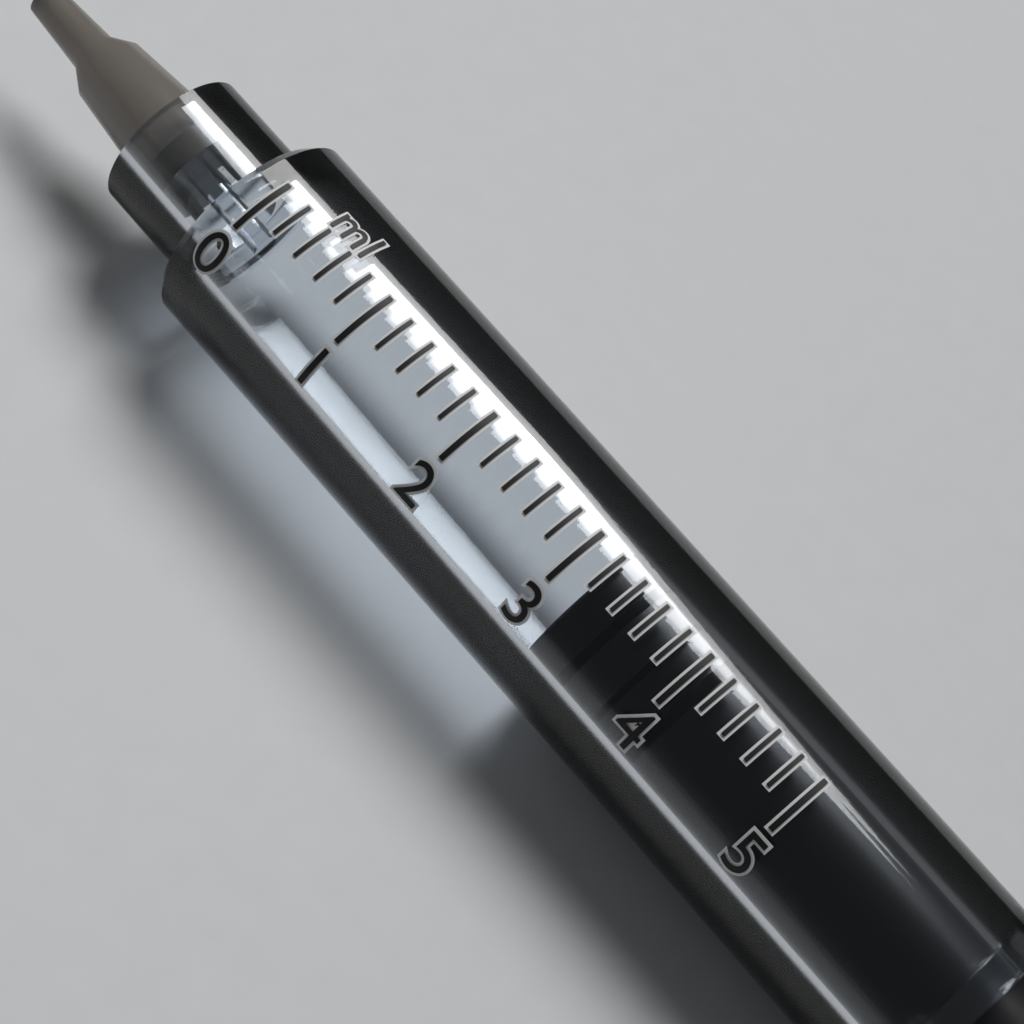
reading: 3.2 ml
